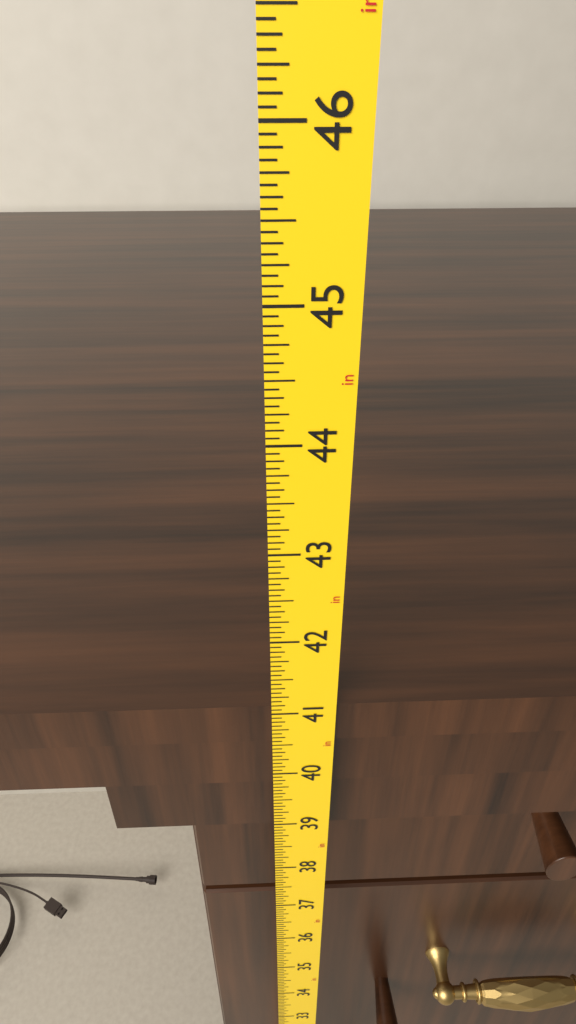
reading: 41.0625 in
